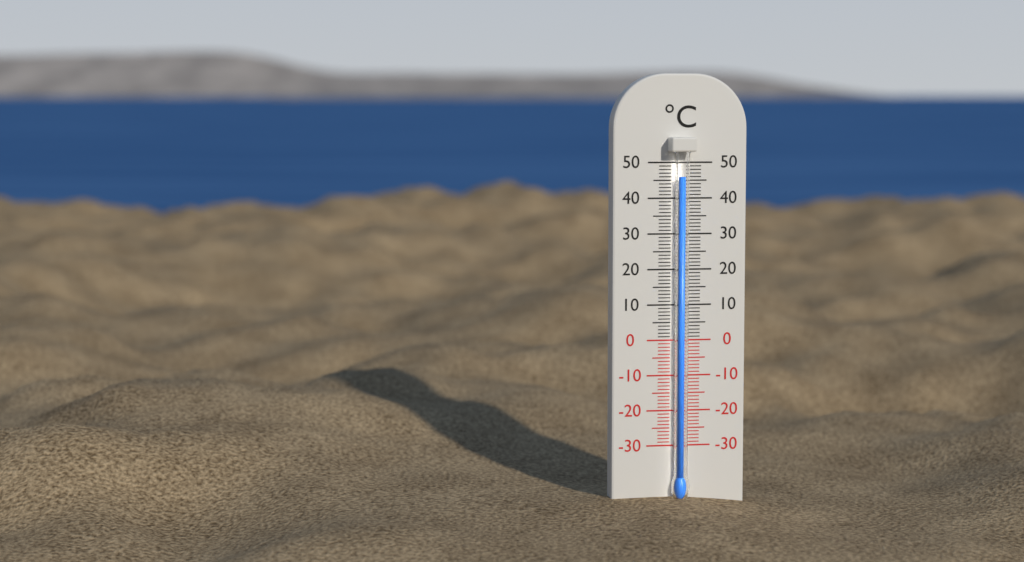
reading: 46 °C
